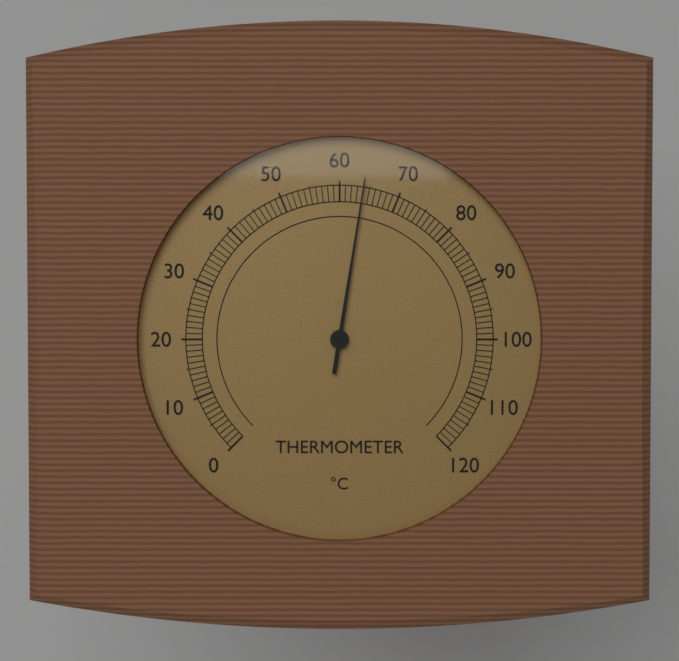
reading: 64 °C
